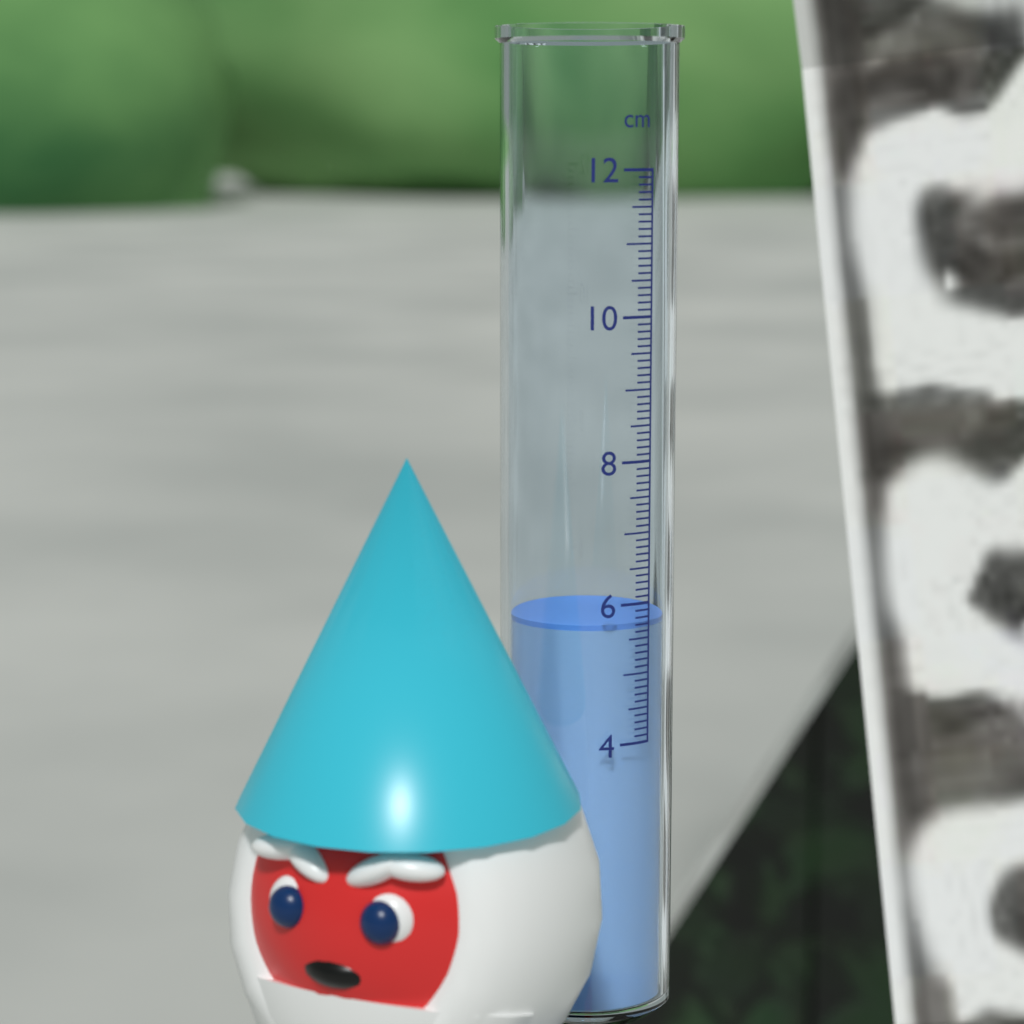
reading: 5.7 cm
